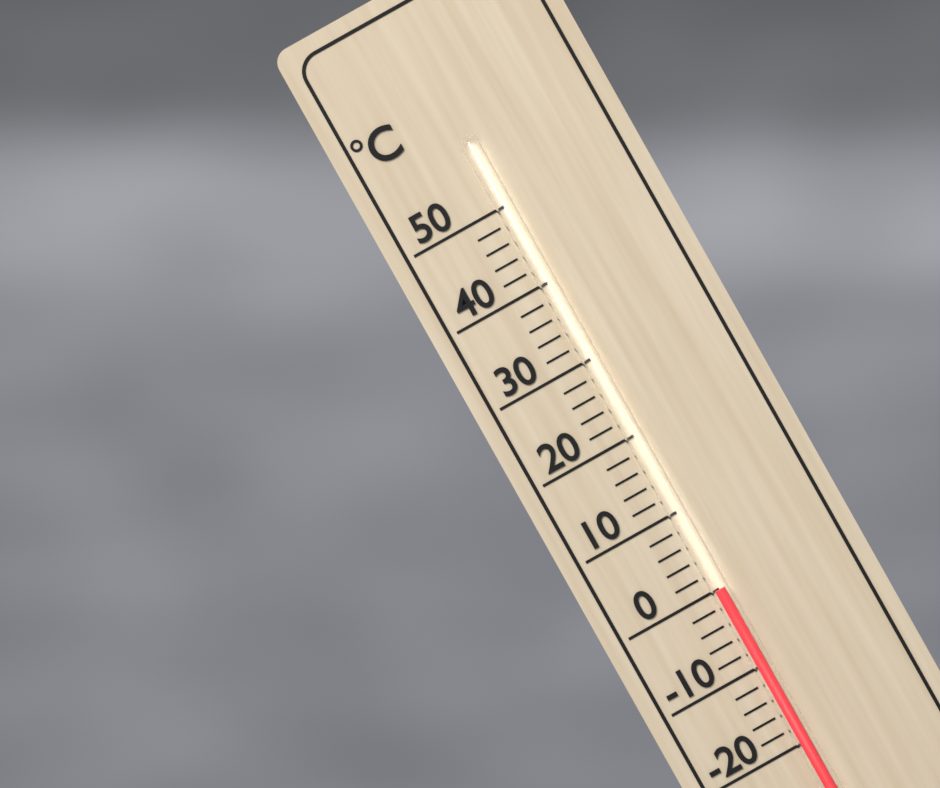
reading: 0 °C
